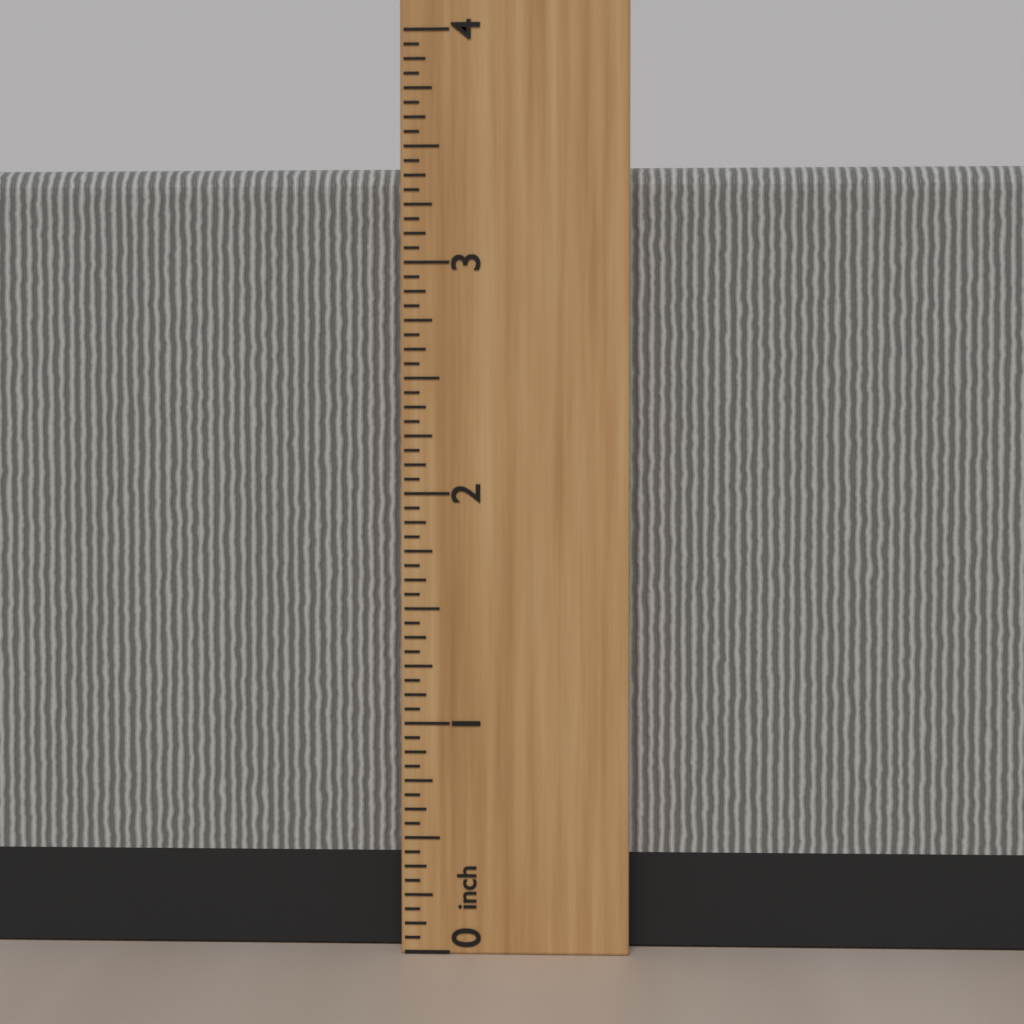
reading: 3.4375 inch
